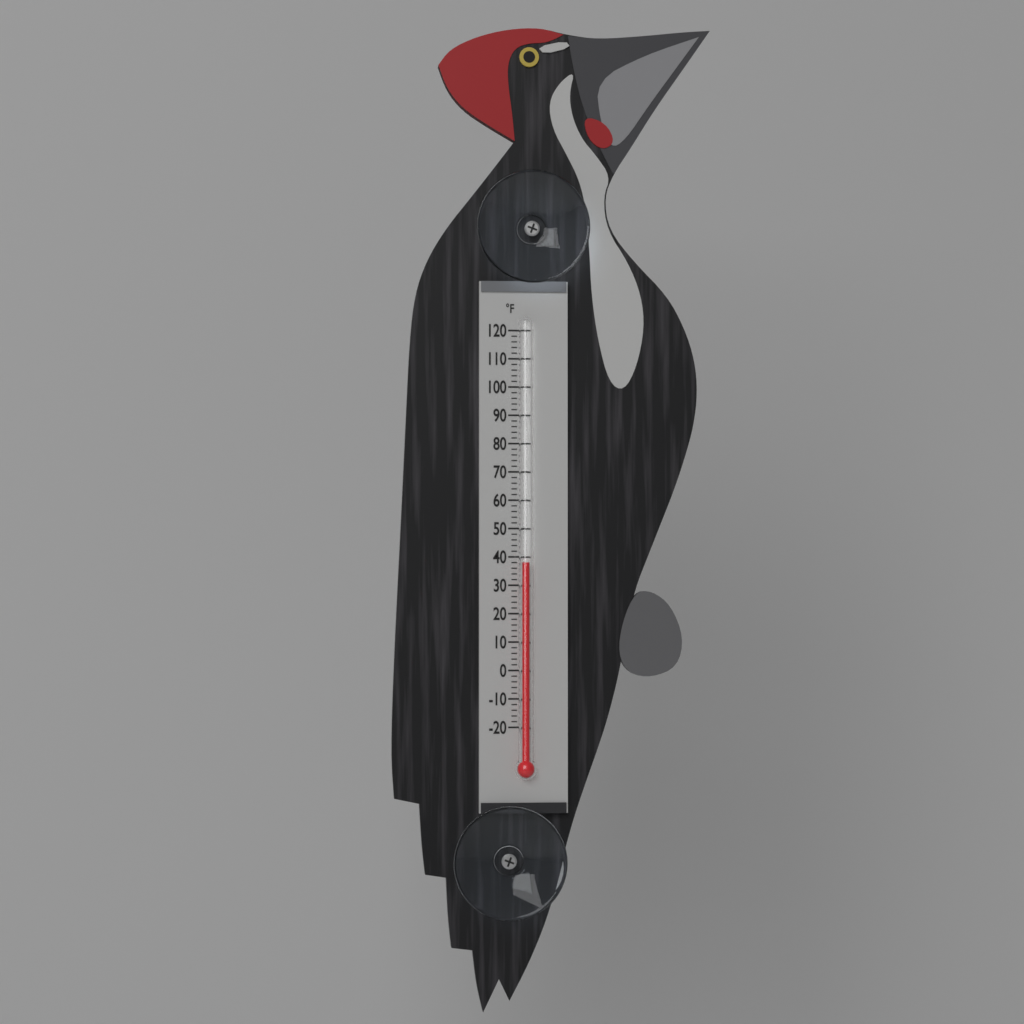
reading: 38 °F
